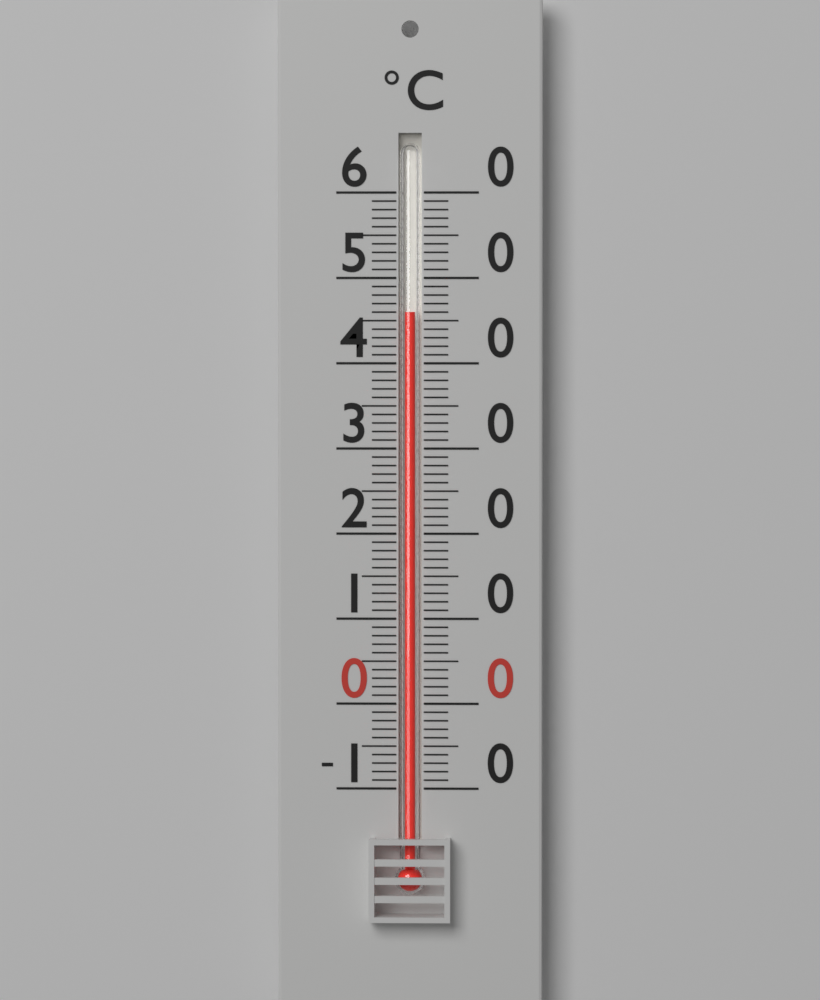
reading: 46 °C
